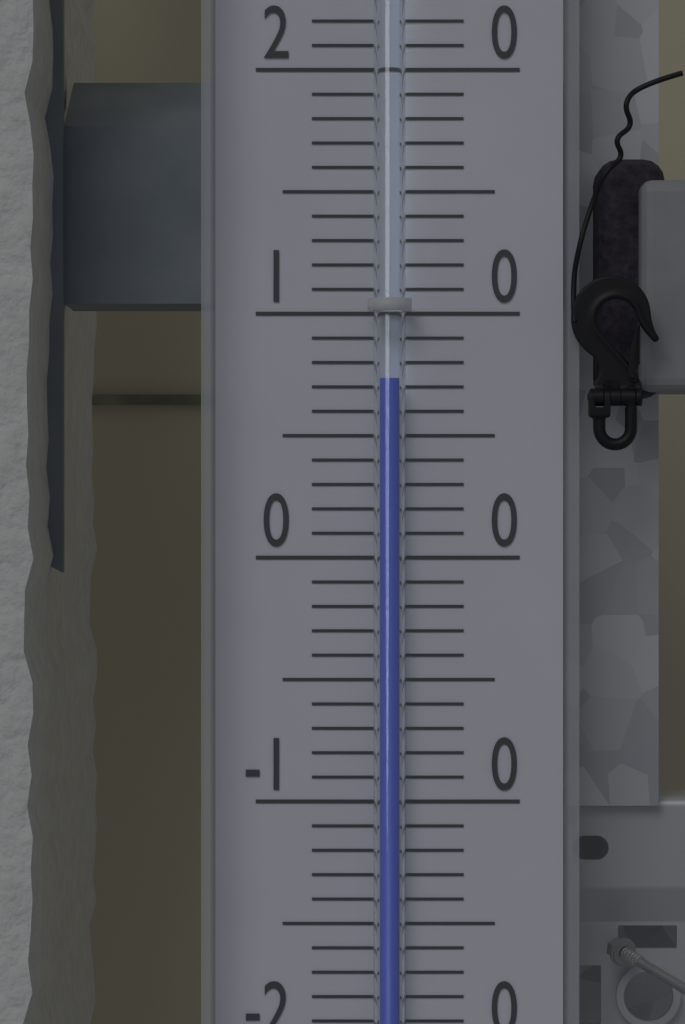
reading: 7.3 (no unit)
